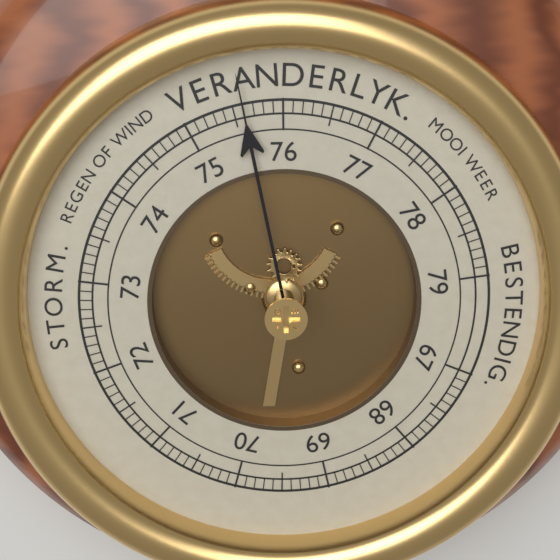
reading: 75.6 (no unit)
